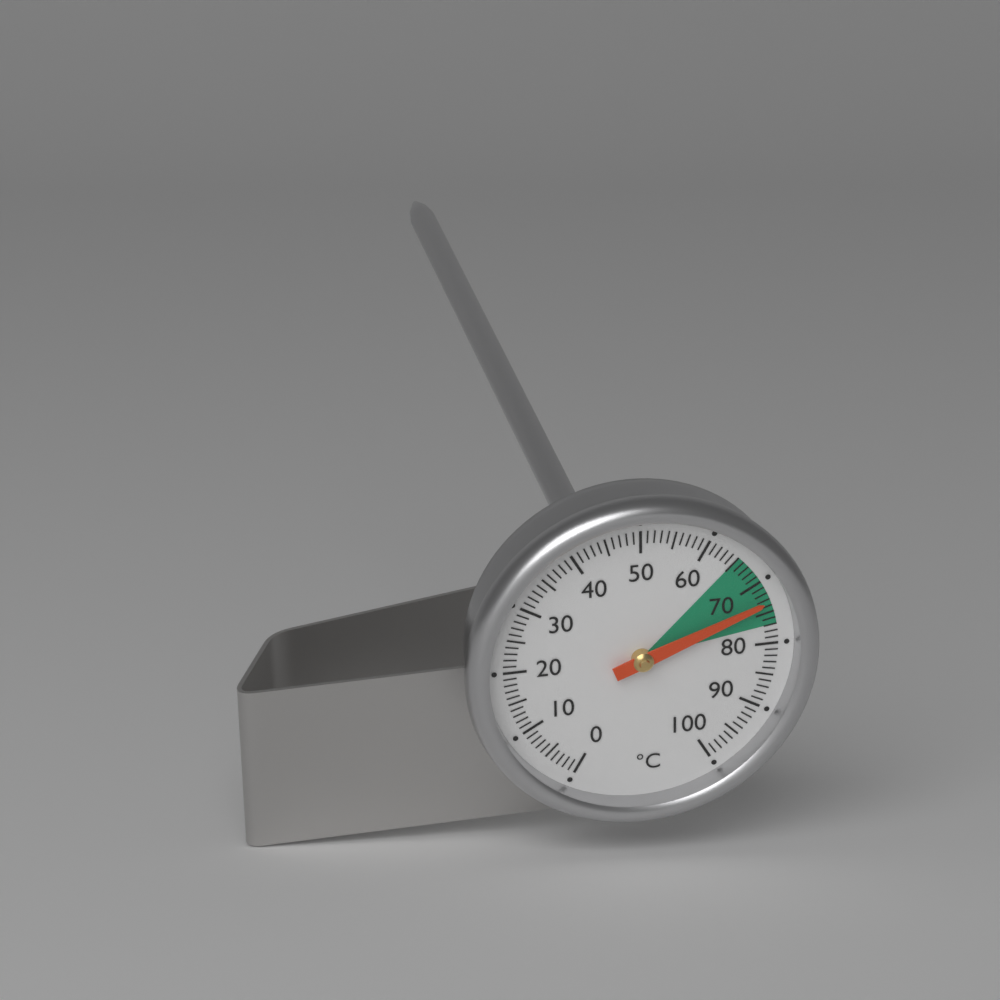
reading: 73 °C
